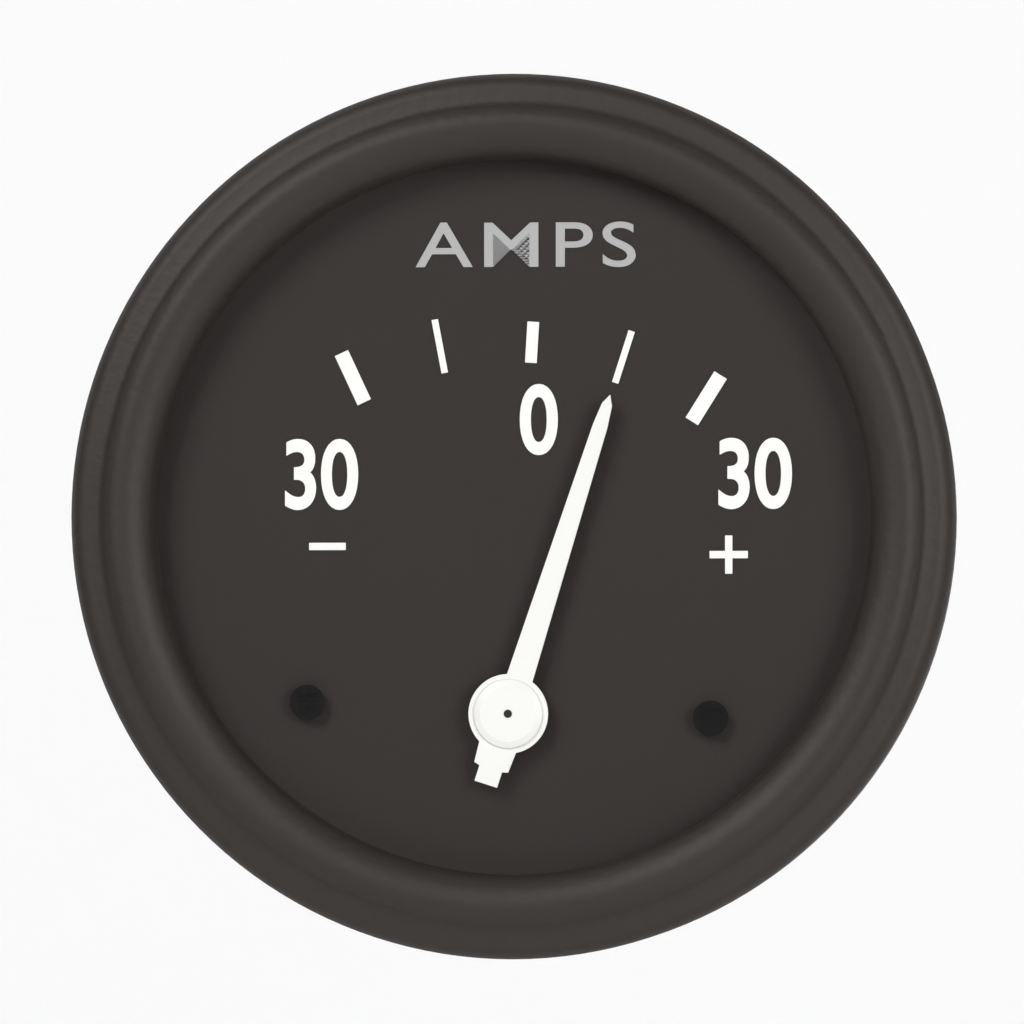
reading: 15 A
